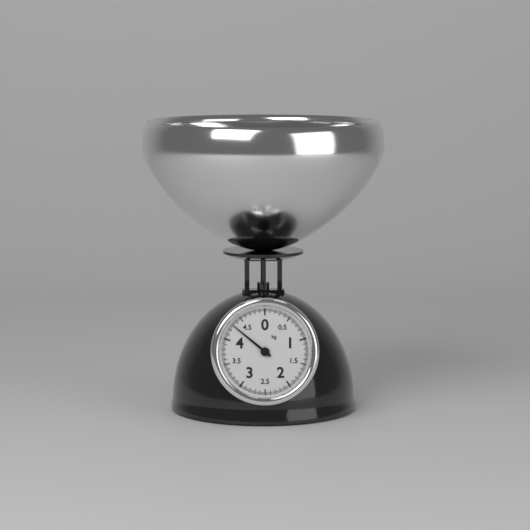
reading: 4.300 kg
